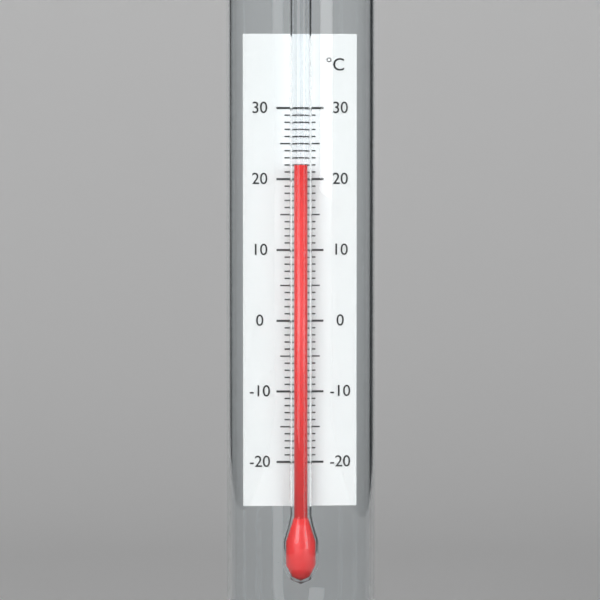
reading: 22 °C
